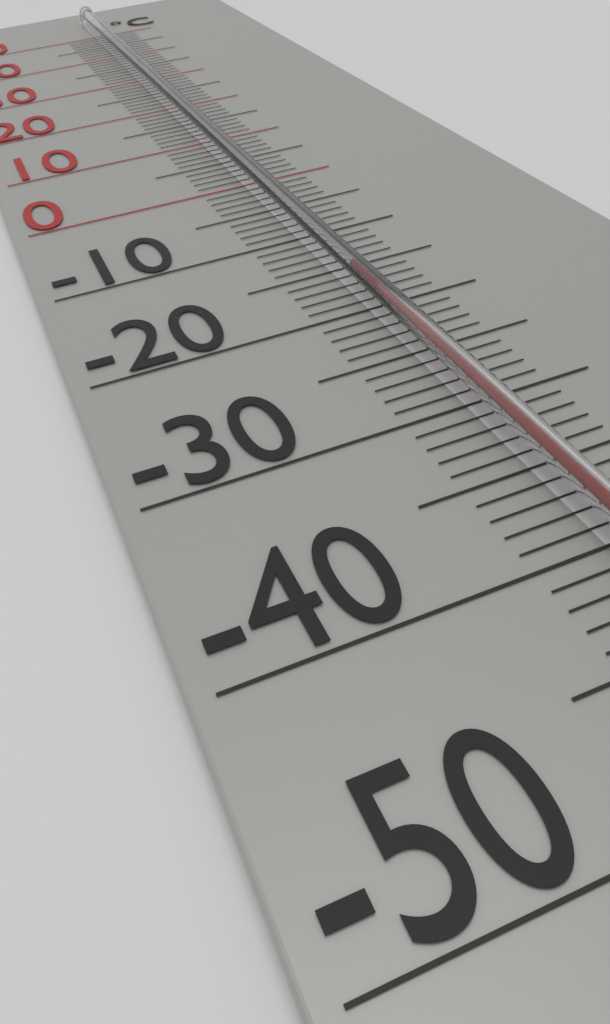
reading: -17 °C
